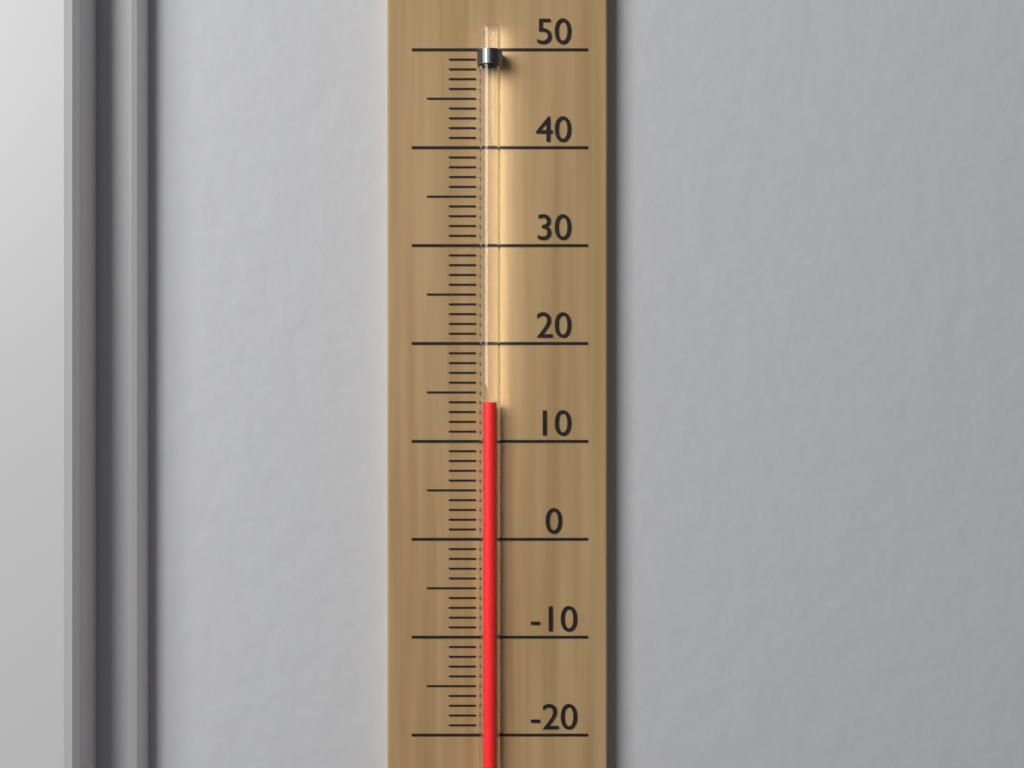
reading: 14 (no unit)
